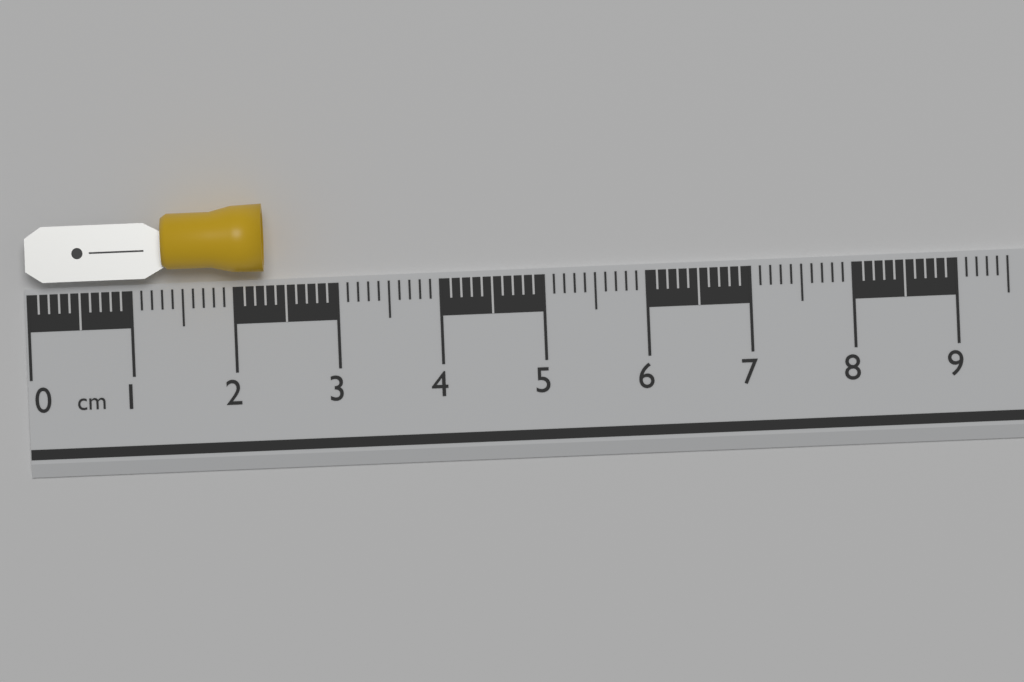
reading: 2.3 cm
